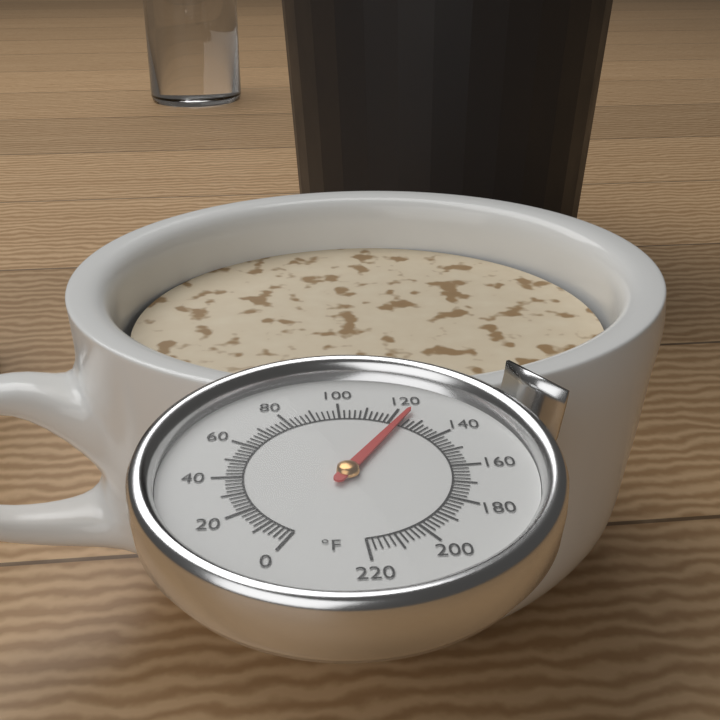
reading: 124 °F
